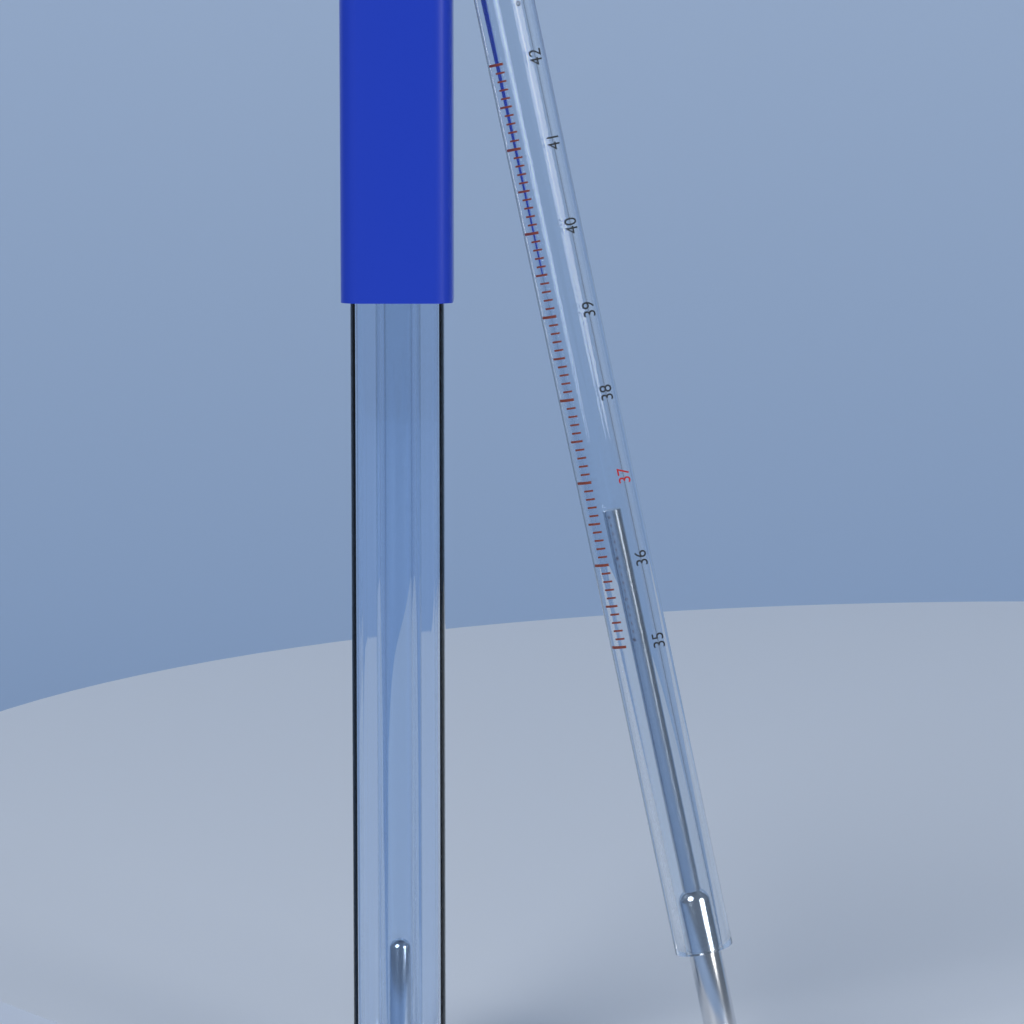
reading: 36.6 °C
